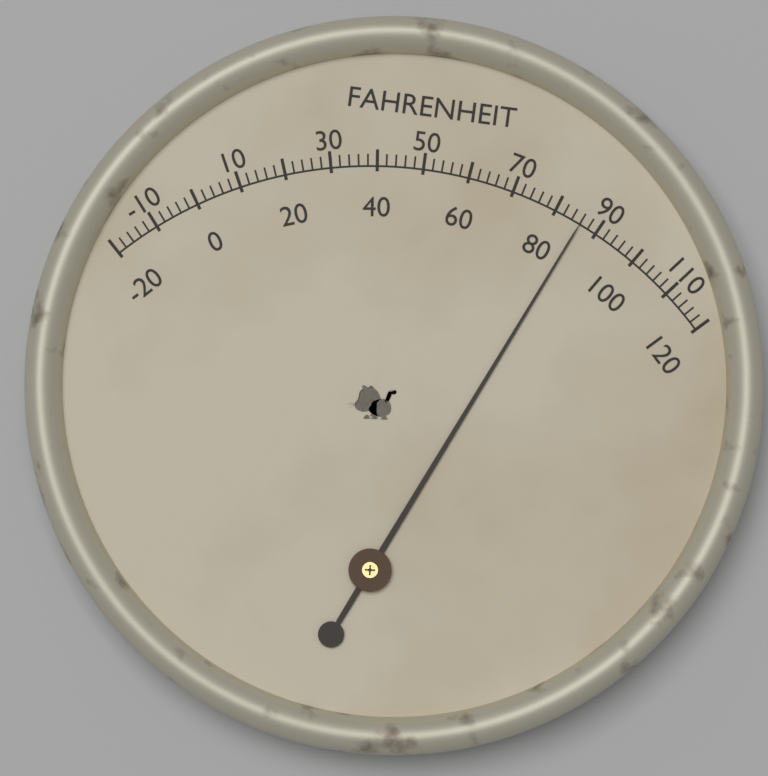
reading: 86 °F
